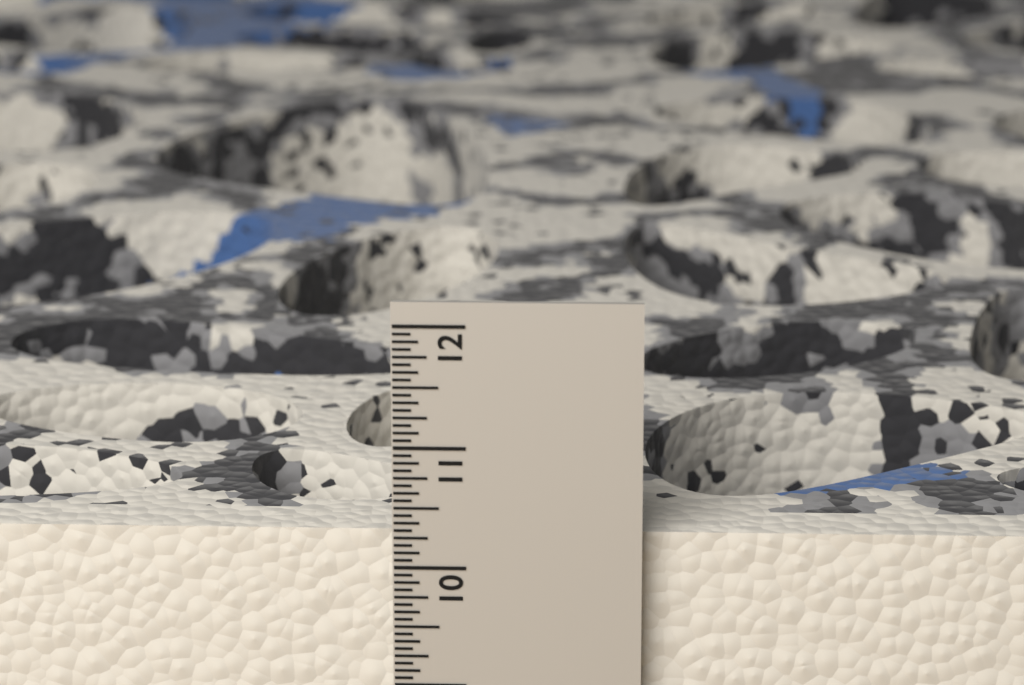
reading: 10.2500 in
